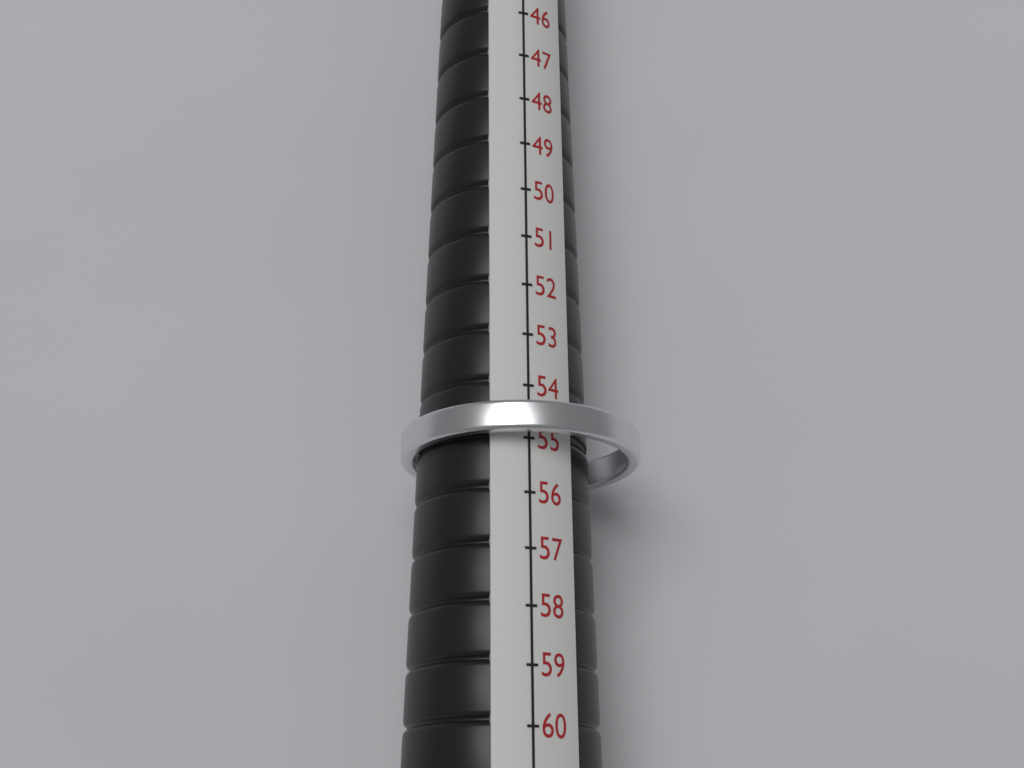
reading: 55 (no unit)
